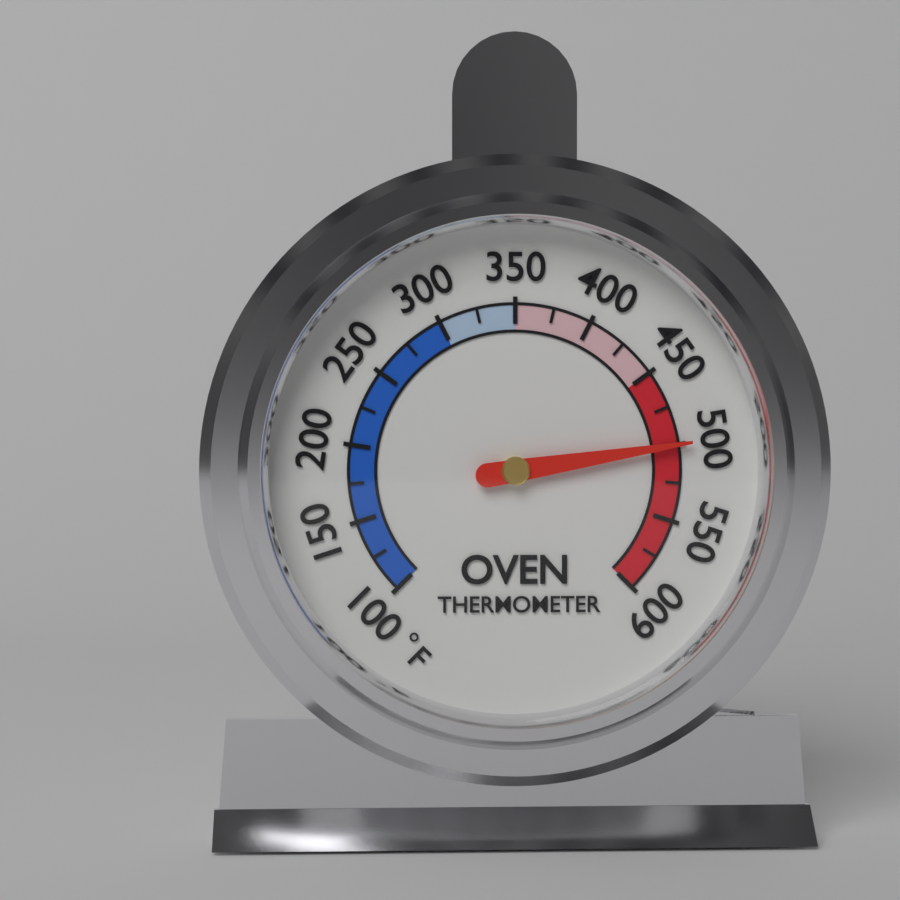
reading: 500 °F
